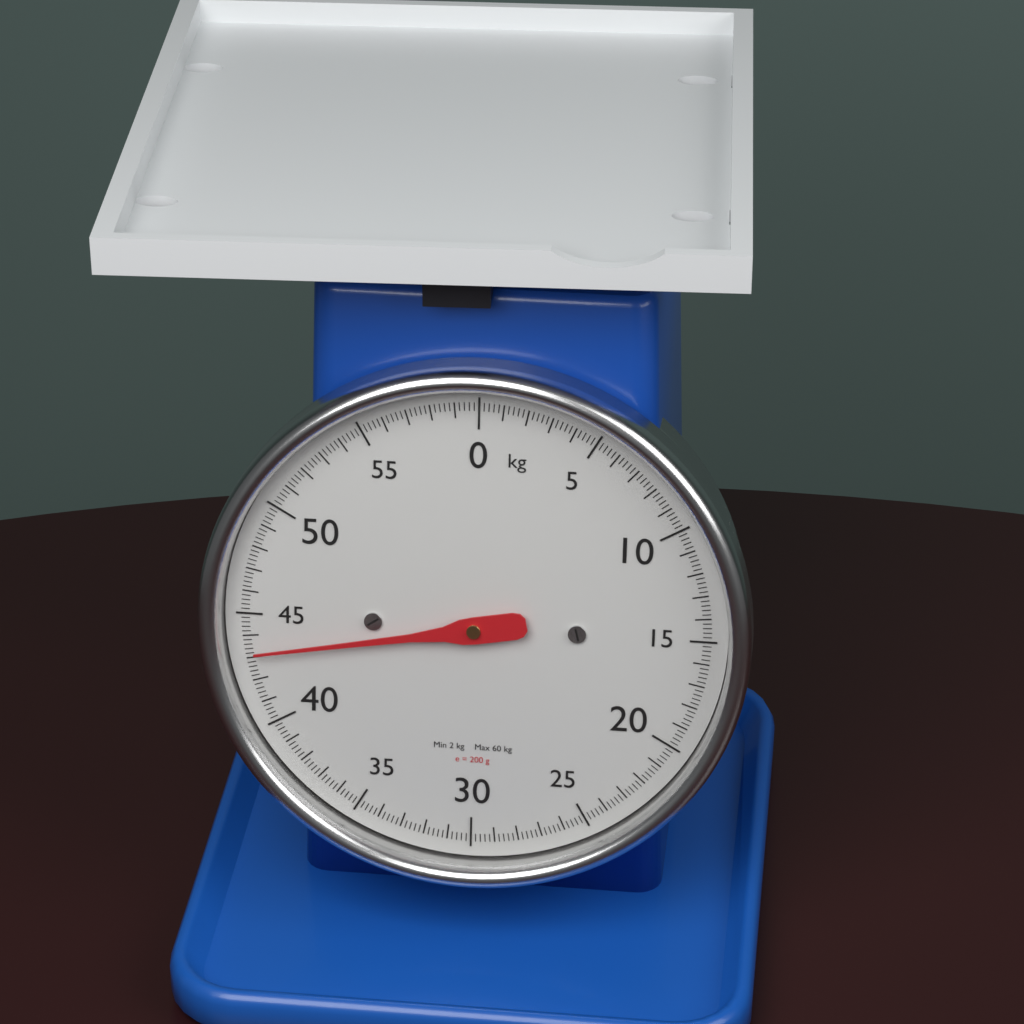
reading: 43.2 kg
